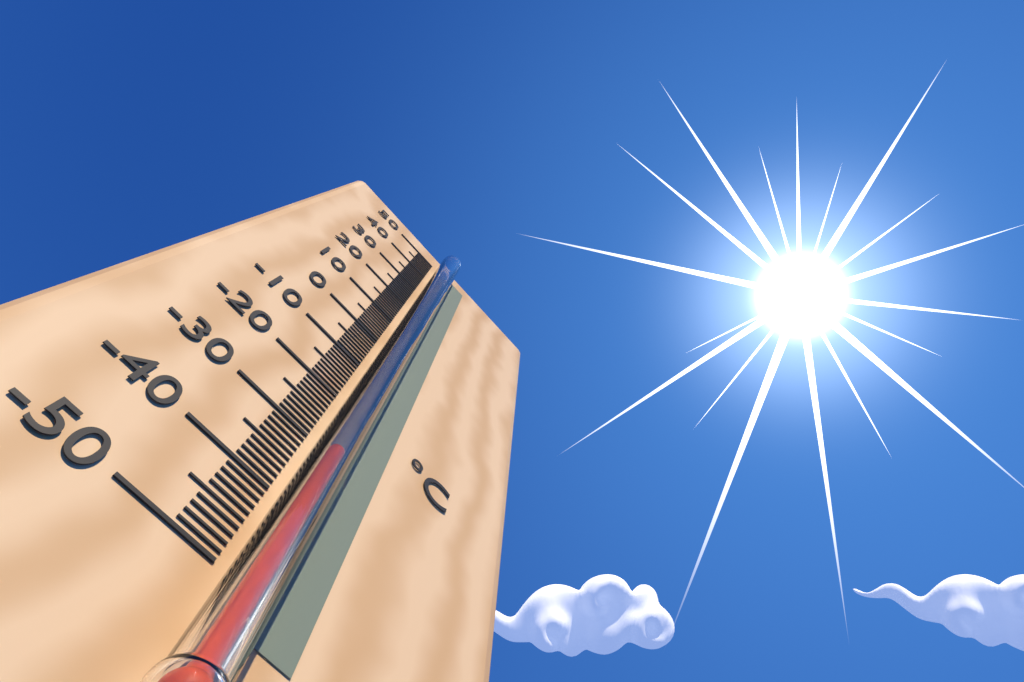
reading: -33 °C
